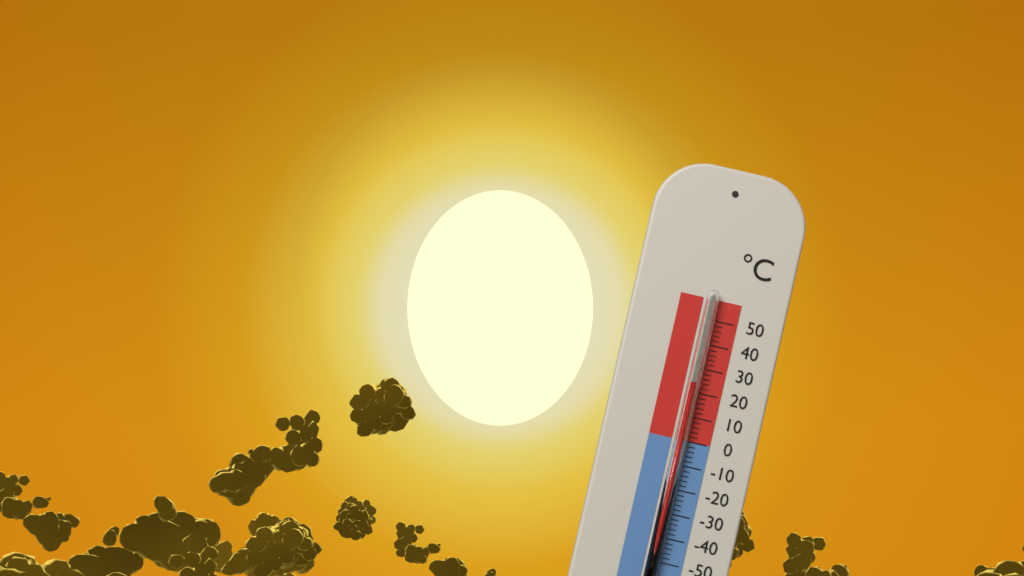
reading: 24 °C
